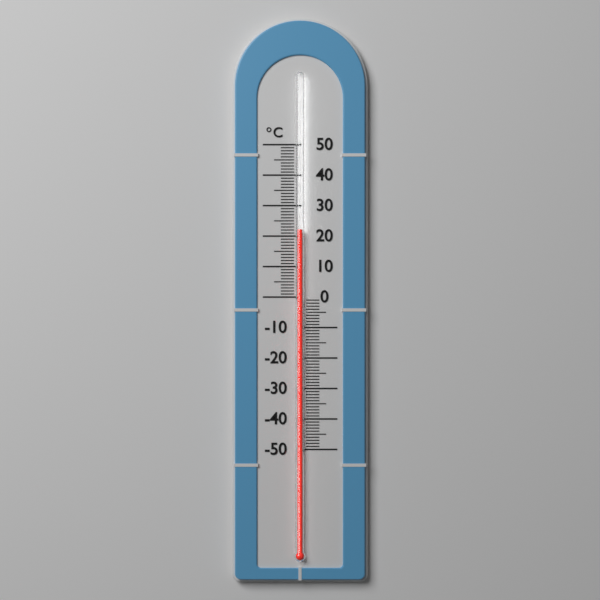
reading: 22 °C
